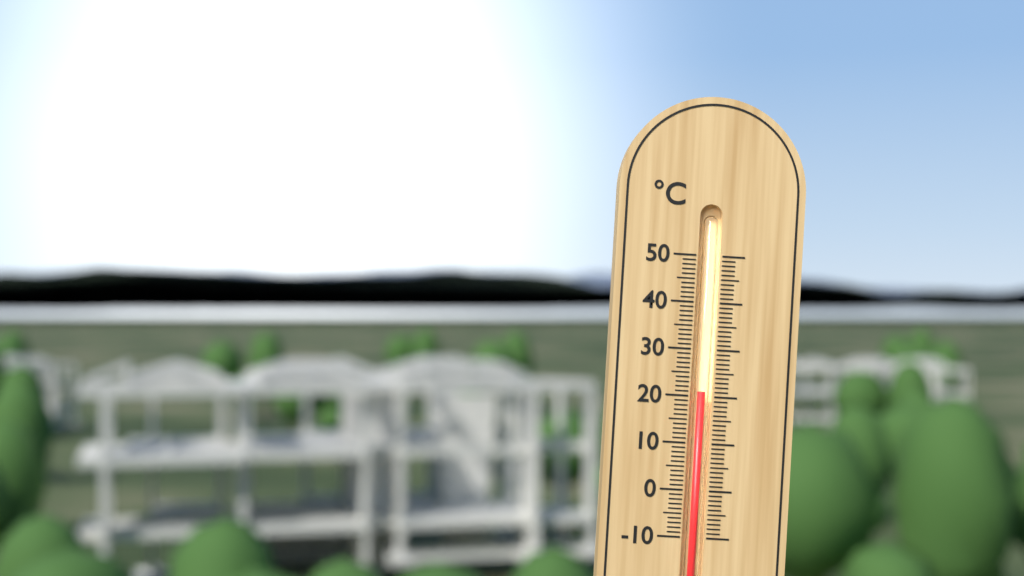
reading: 21 °C
